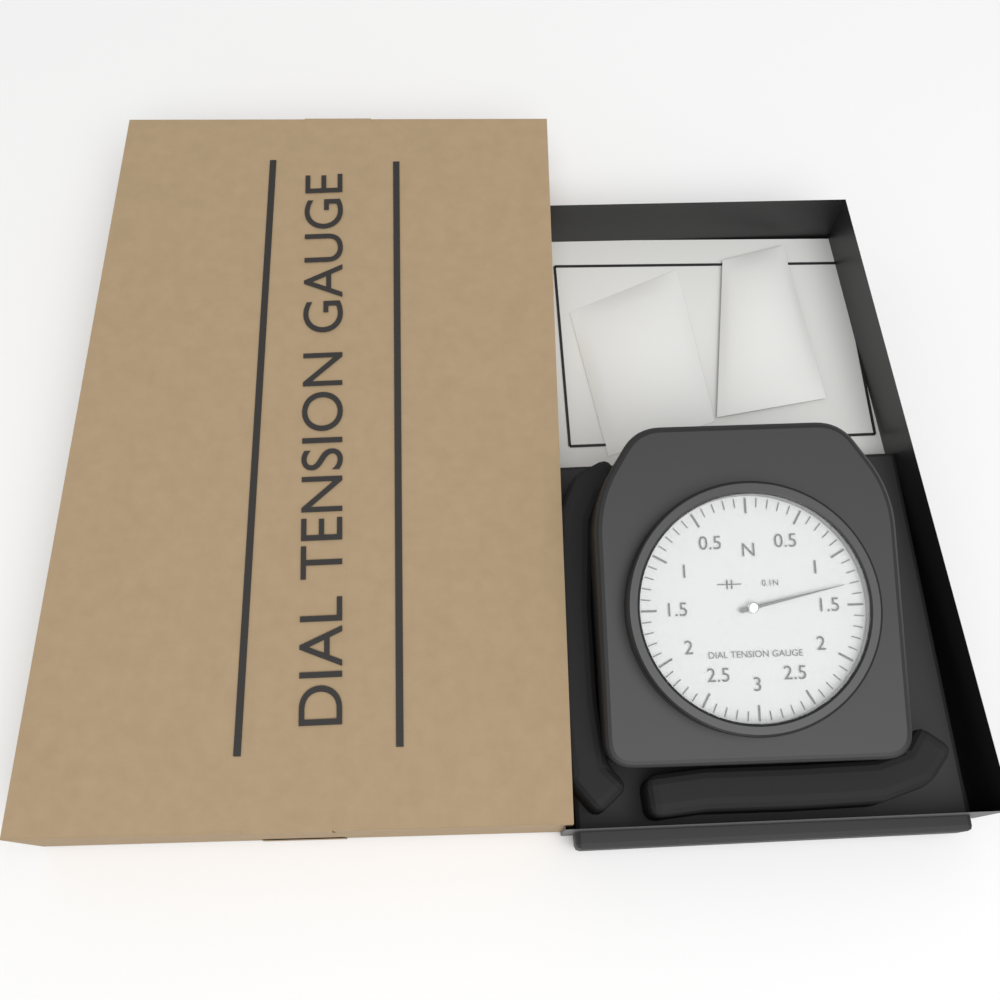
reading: 1.3 N
